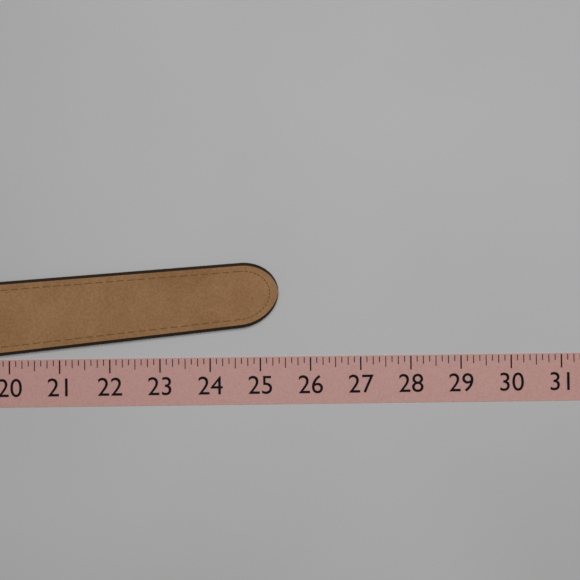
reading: 25.375 (no unit)
